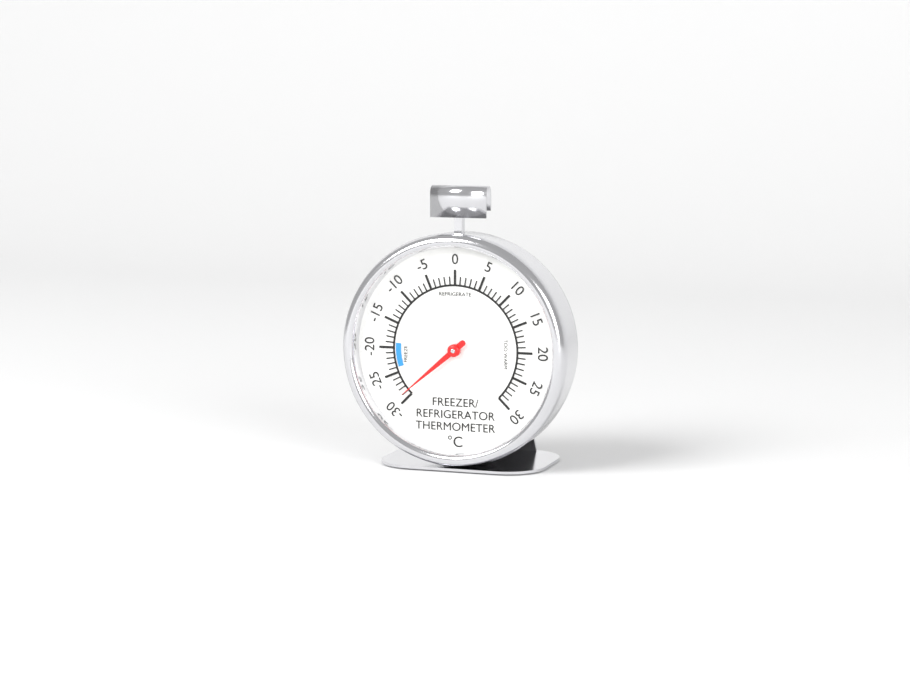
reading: -29 °C
